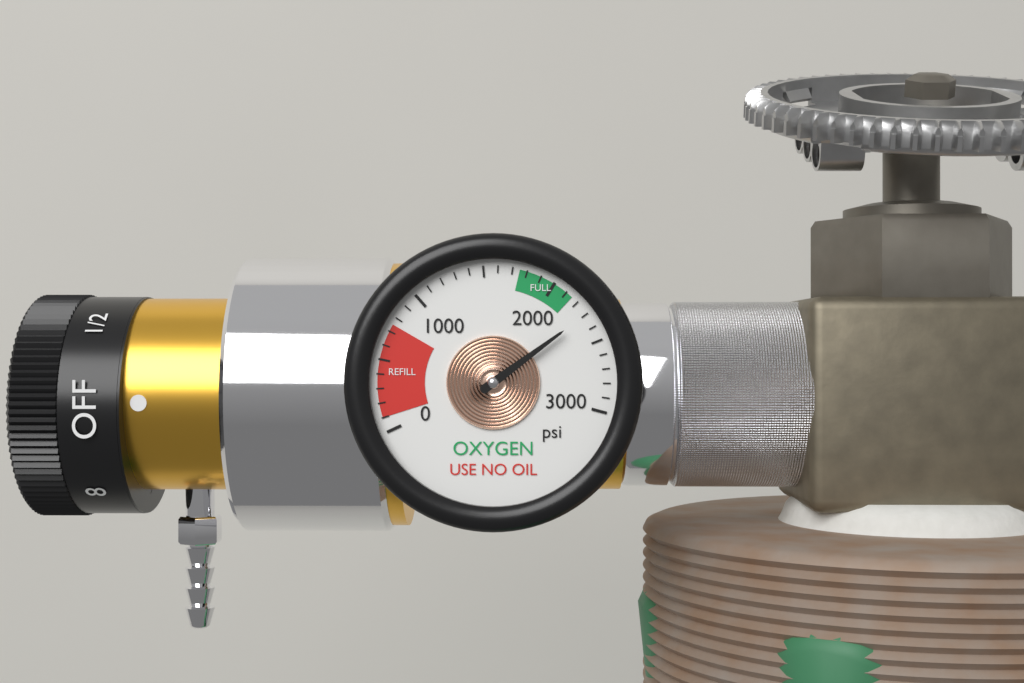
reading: 2300 psi
